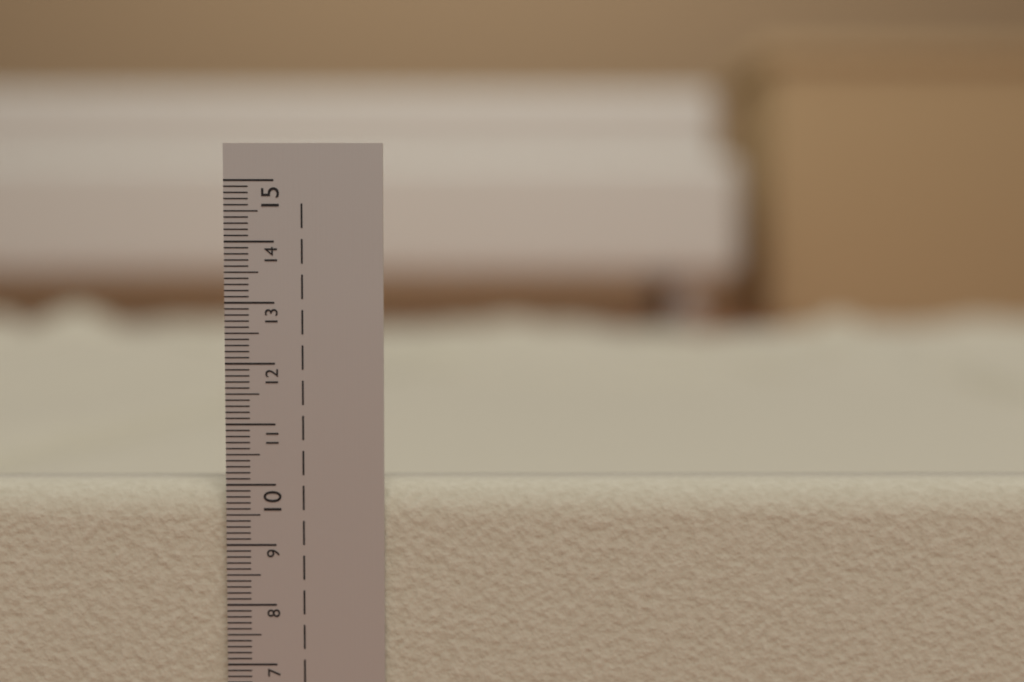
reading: 10.0 cm
